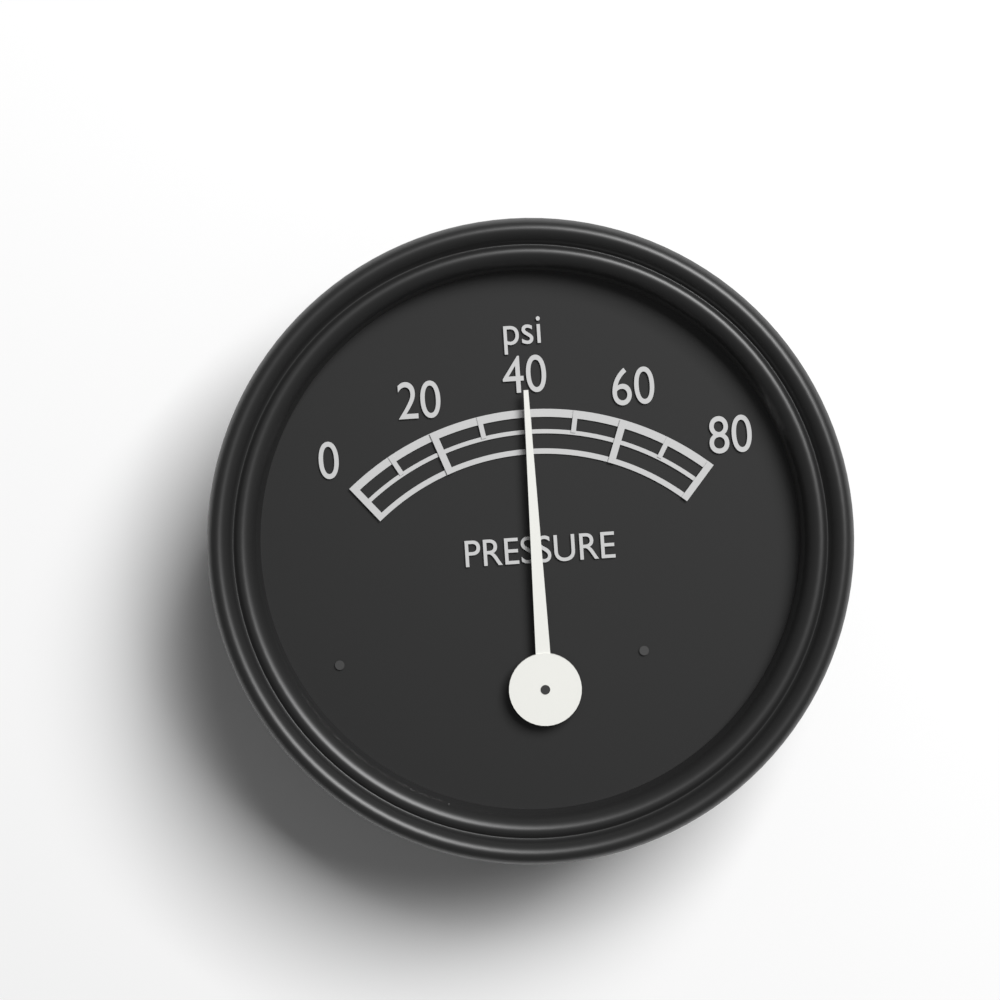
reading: 40 psi
